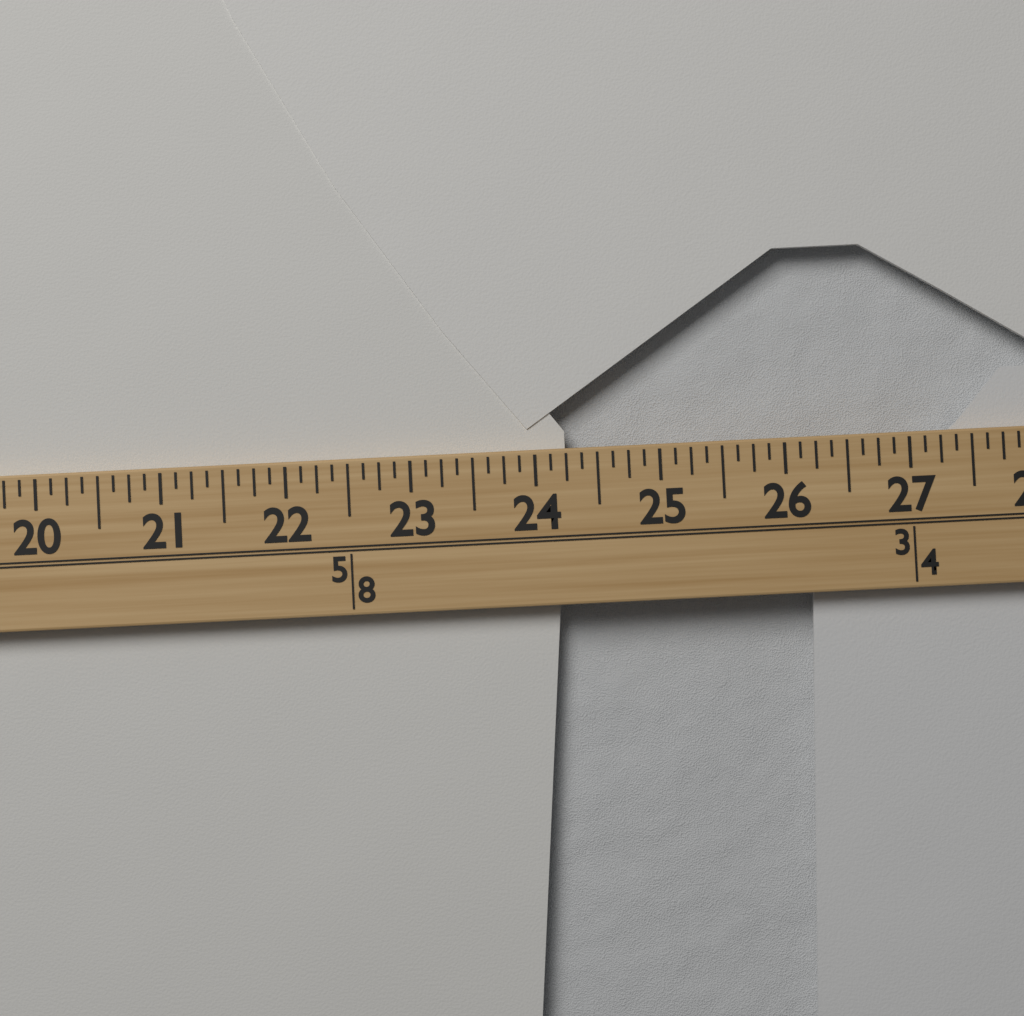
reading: 24.250 (no unit)
